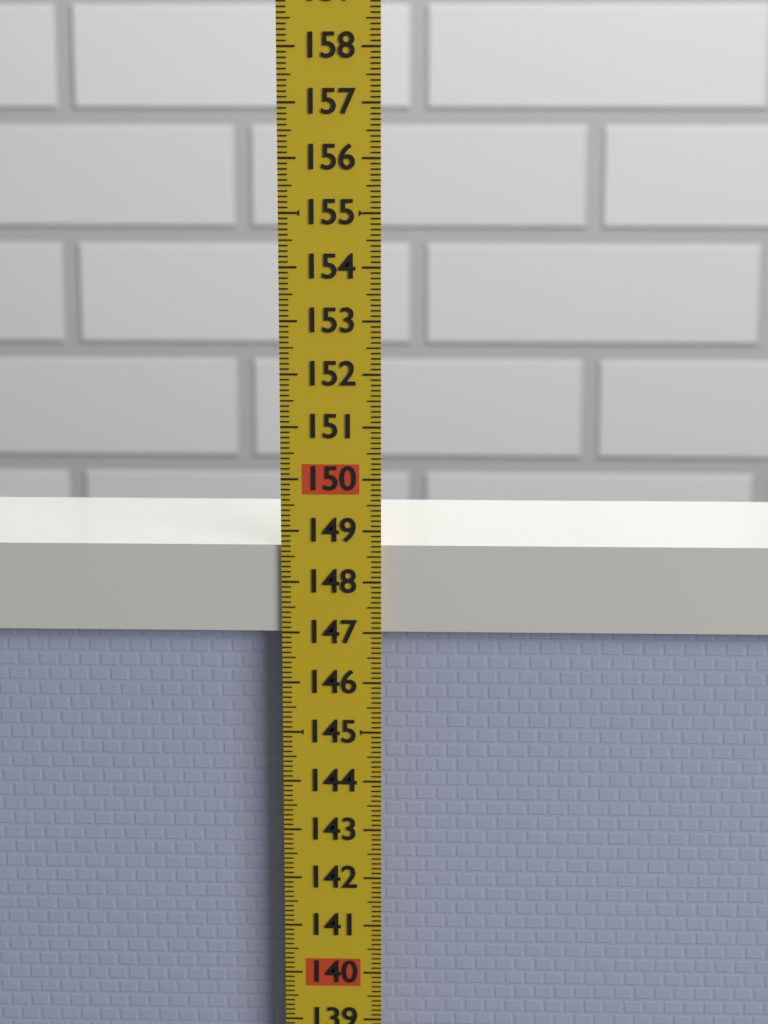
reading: 148.7 (no unit)
